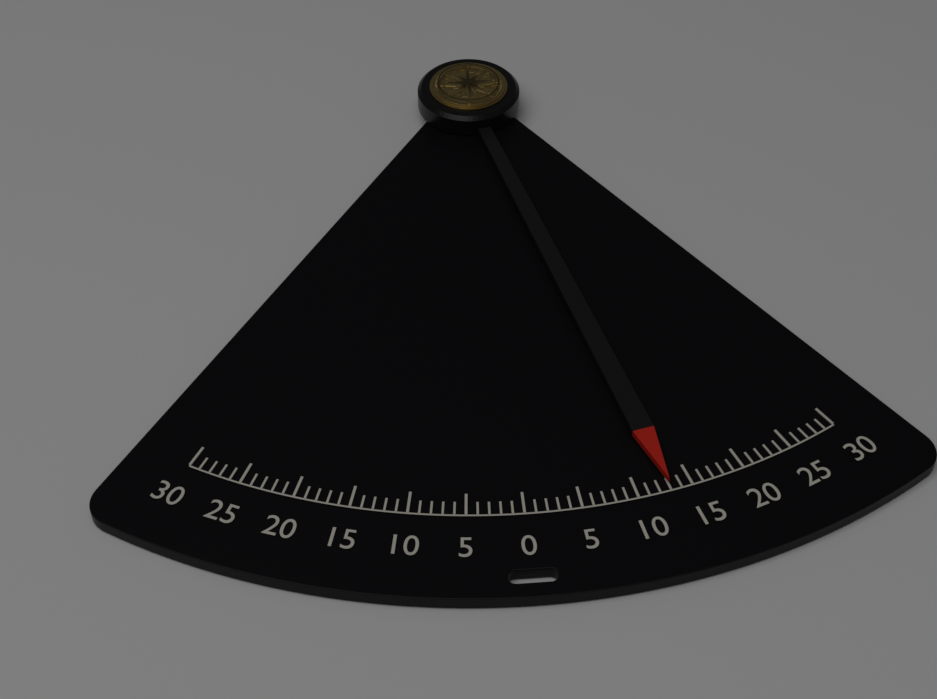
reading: 13 (no unit)
